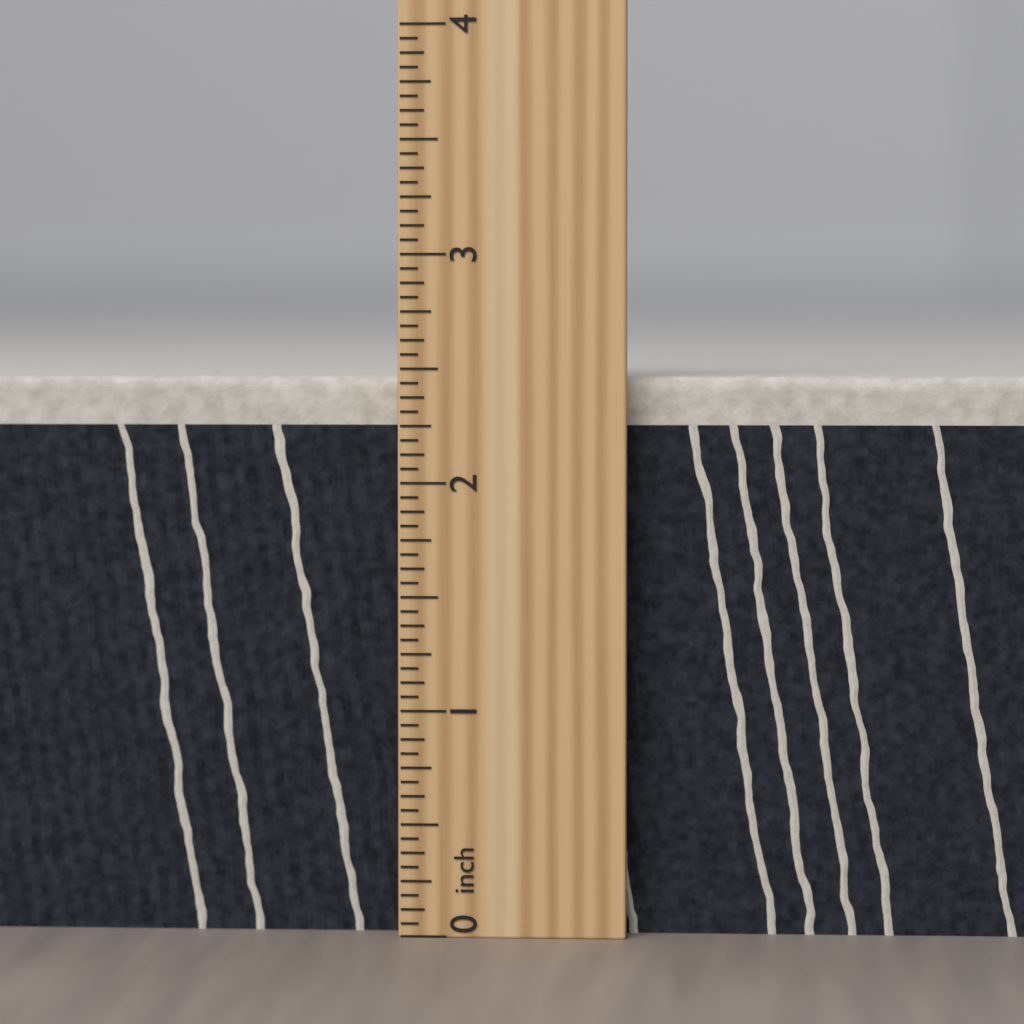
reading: 2.5000 inch
